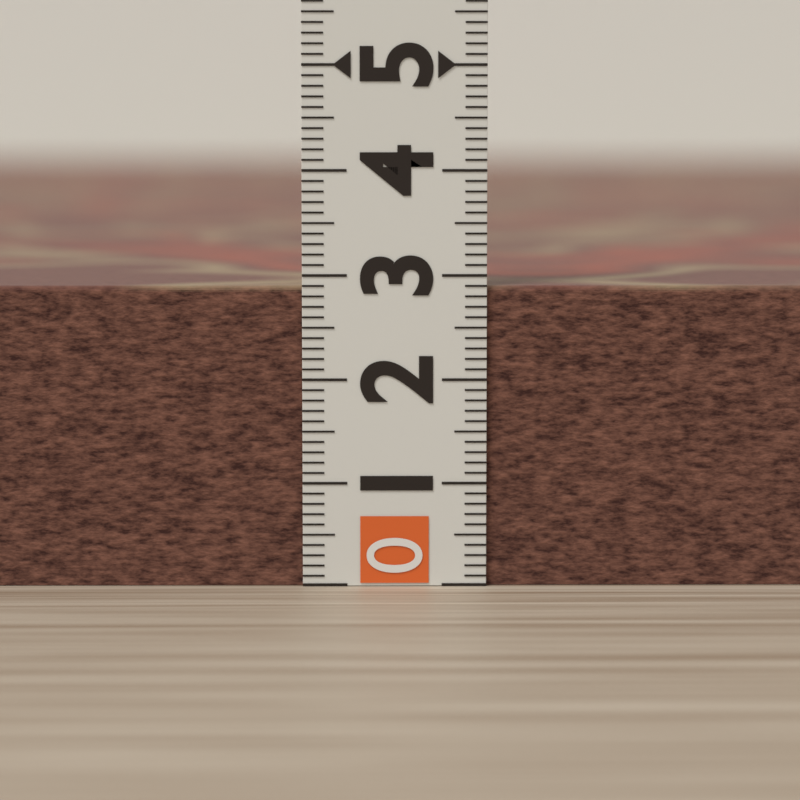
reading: 2.9 (no unit)
